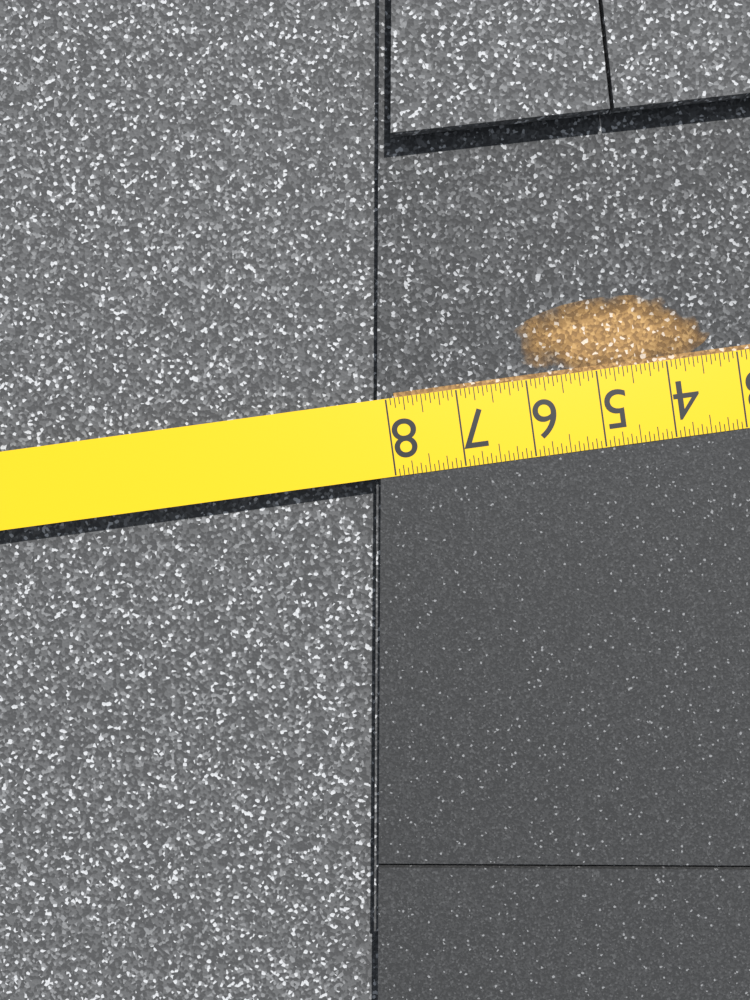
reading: 7.8750 in
